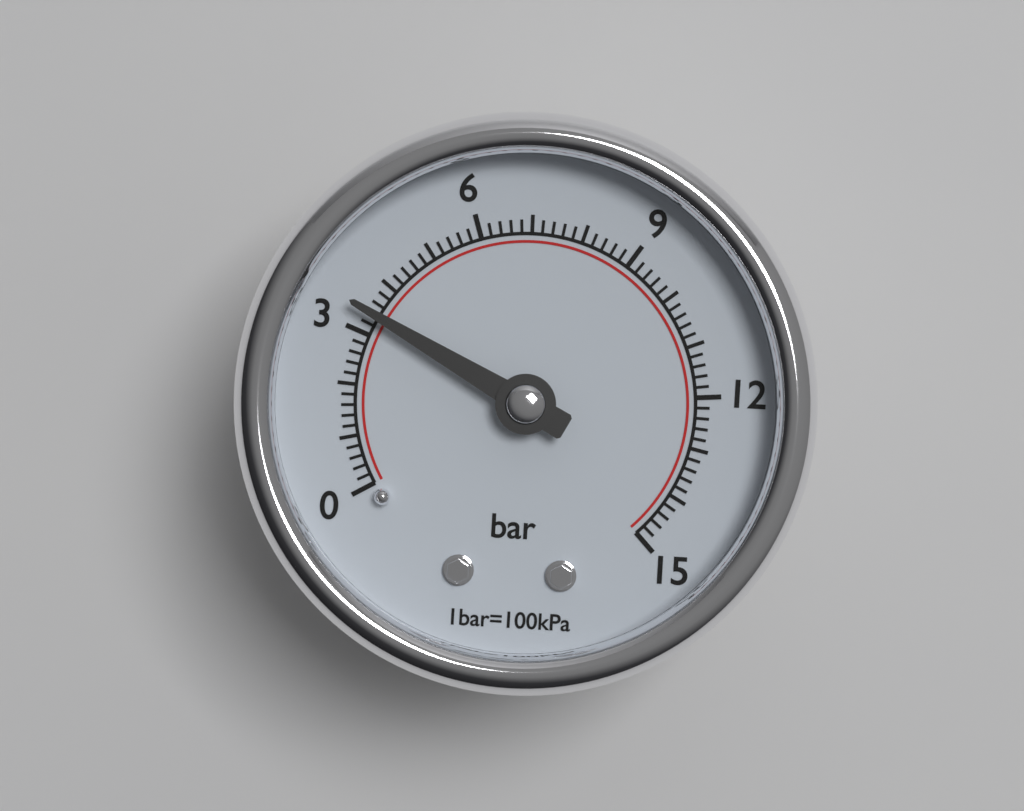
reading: 3.4 bar
